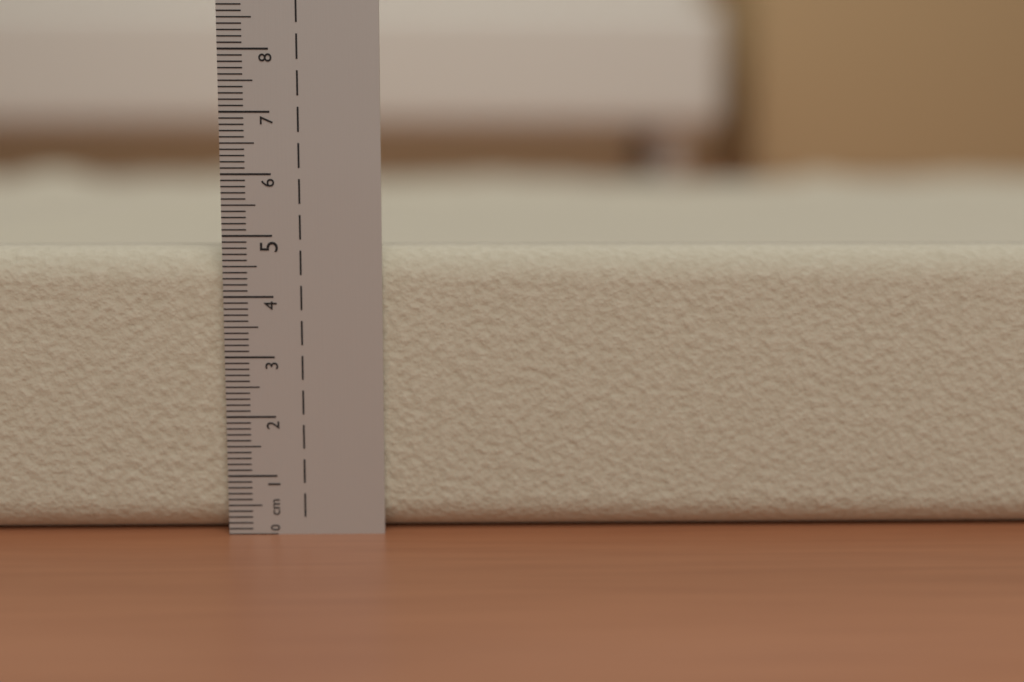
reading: 4.8 cm
